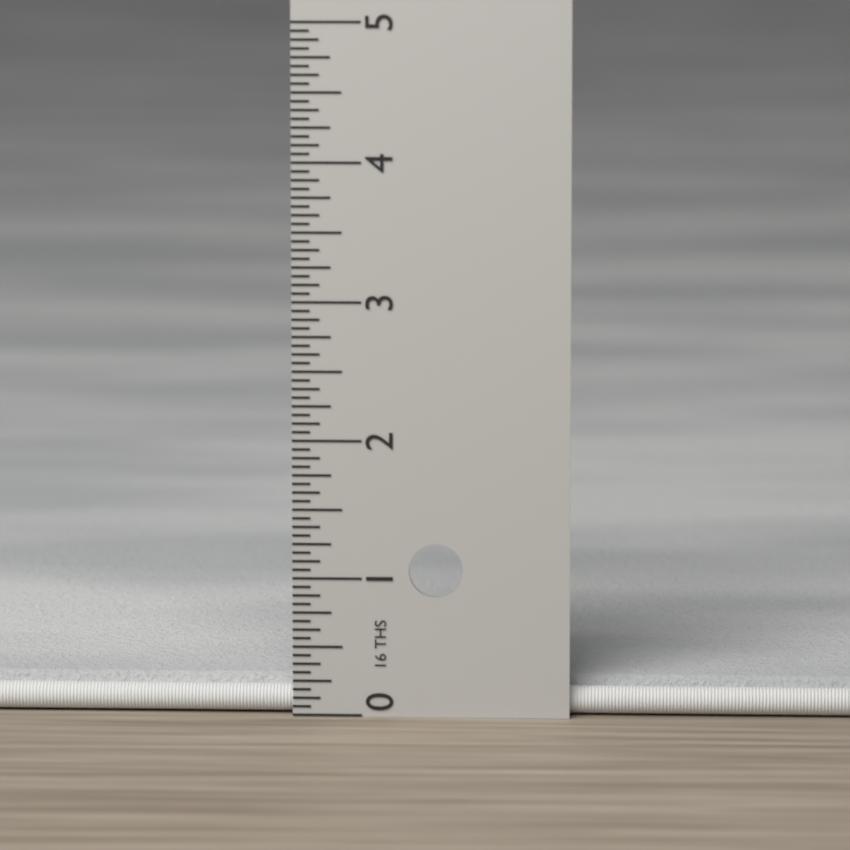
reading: 0.2500 in
